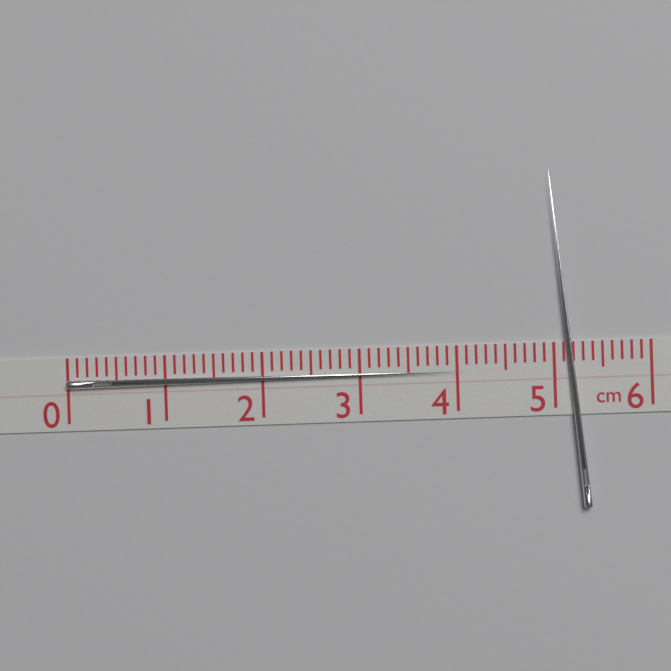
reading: 4.1 cm
